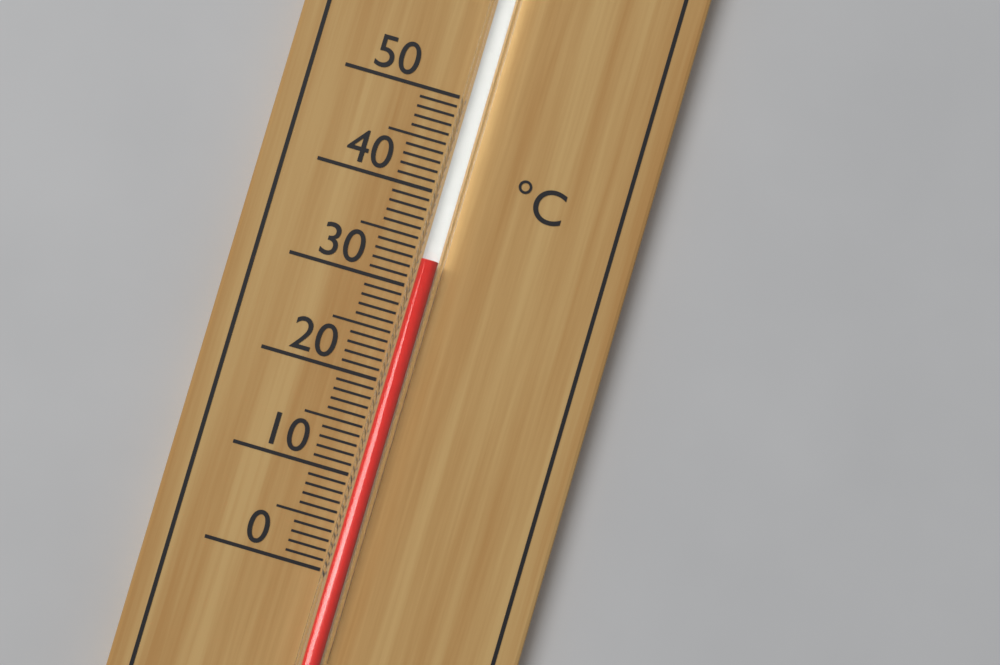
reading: 33 °C
